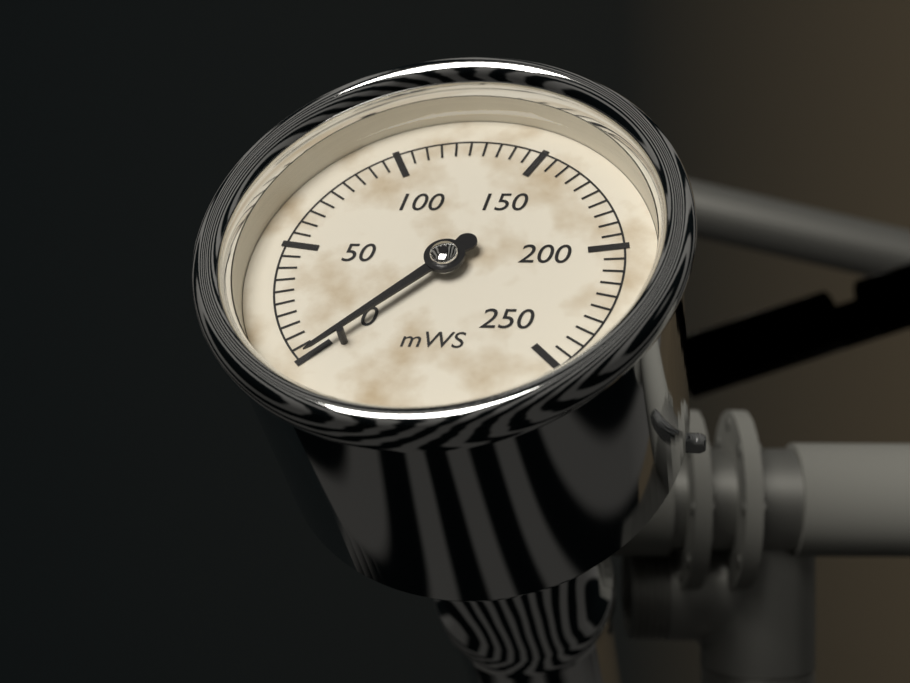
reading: 0 mWS
